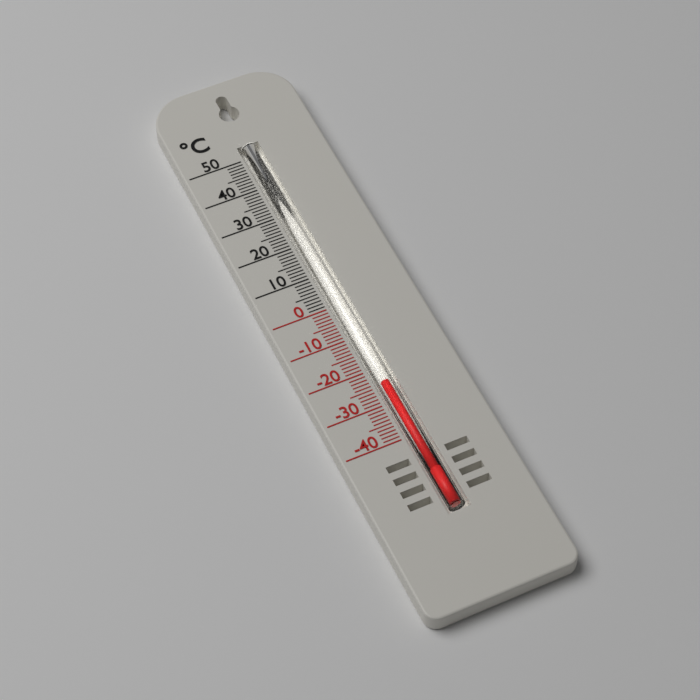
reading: -24 °C
